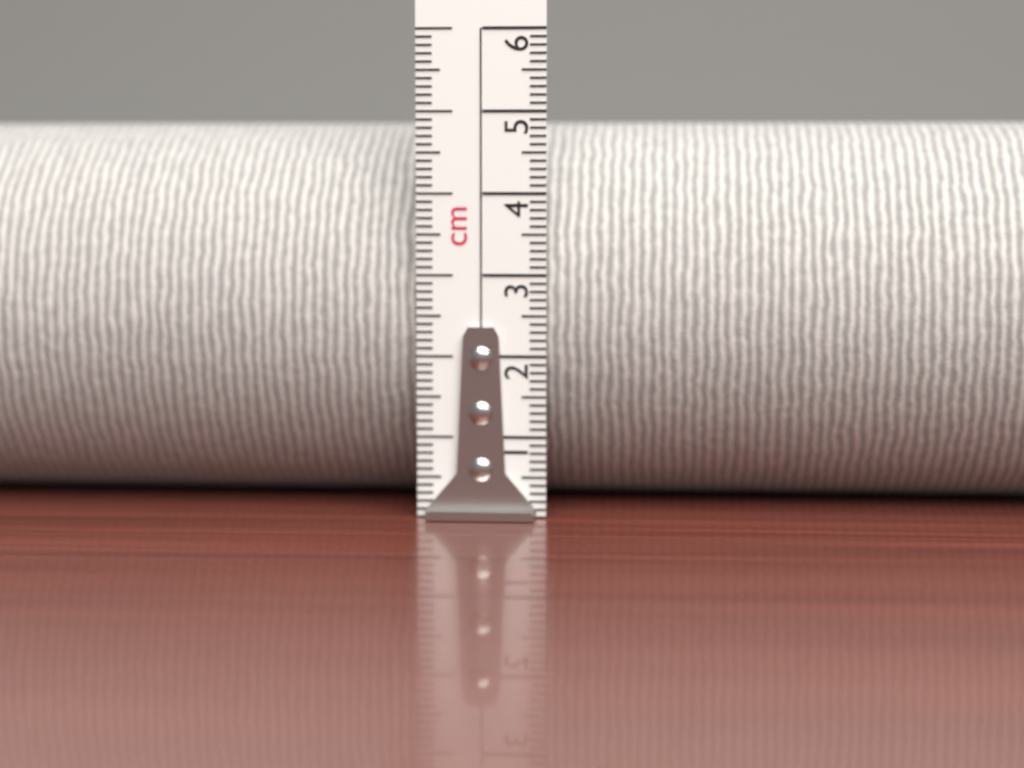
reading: 4.9 cm
